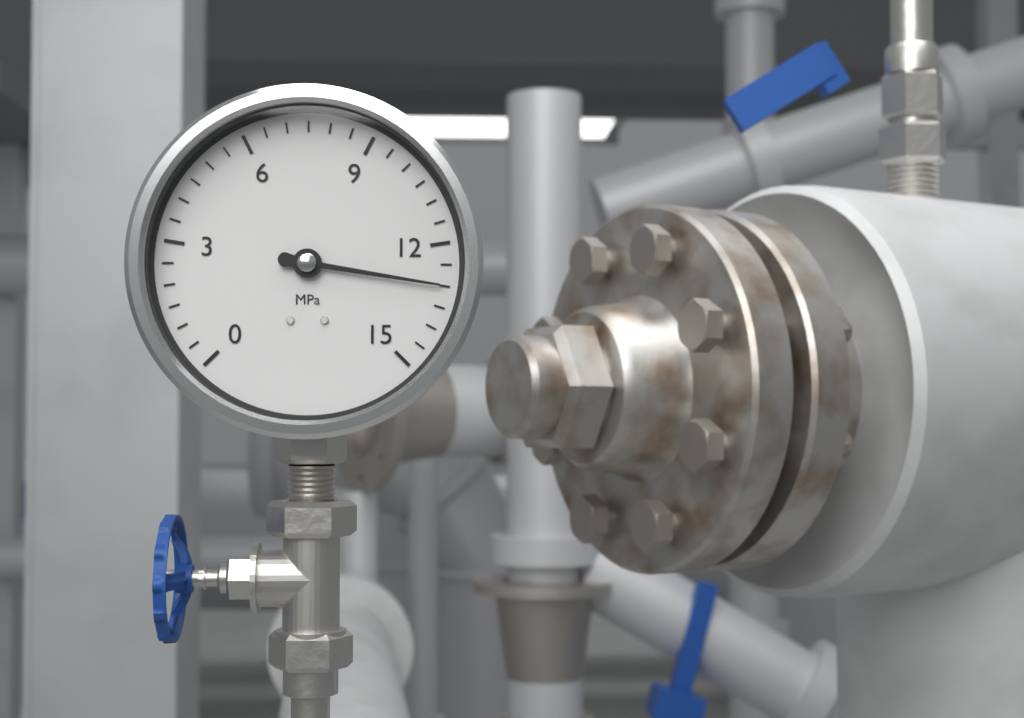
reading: 13.0 MPa
